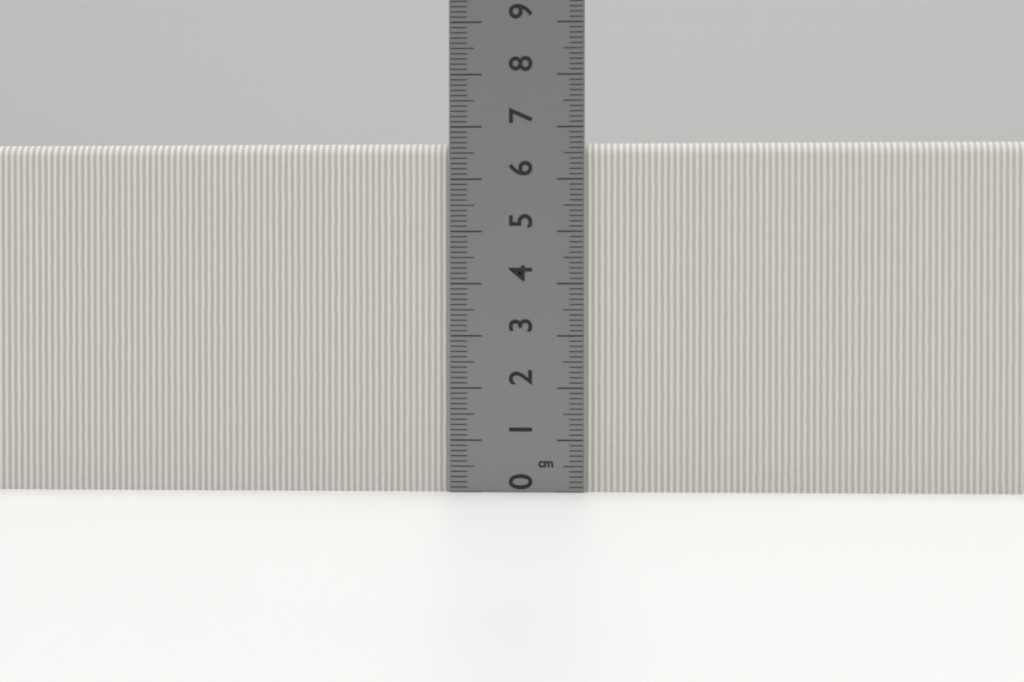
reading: 6.7 cm
